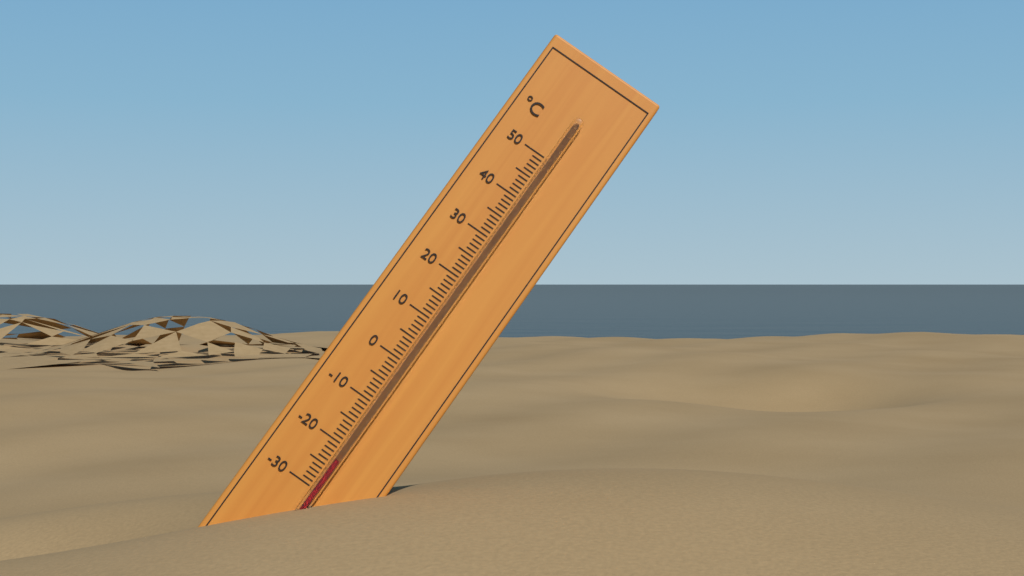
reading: -23 °C
